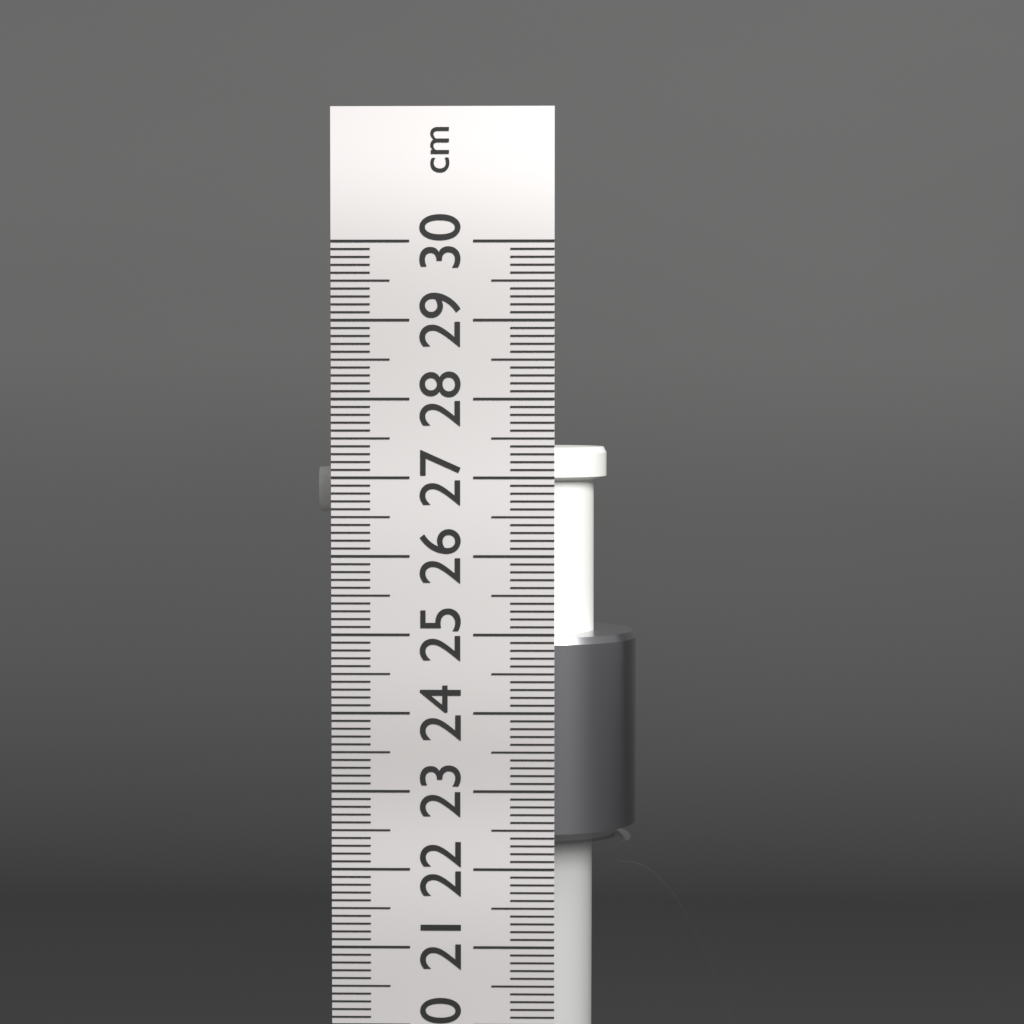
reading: 27.3 cm
